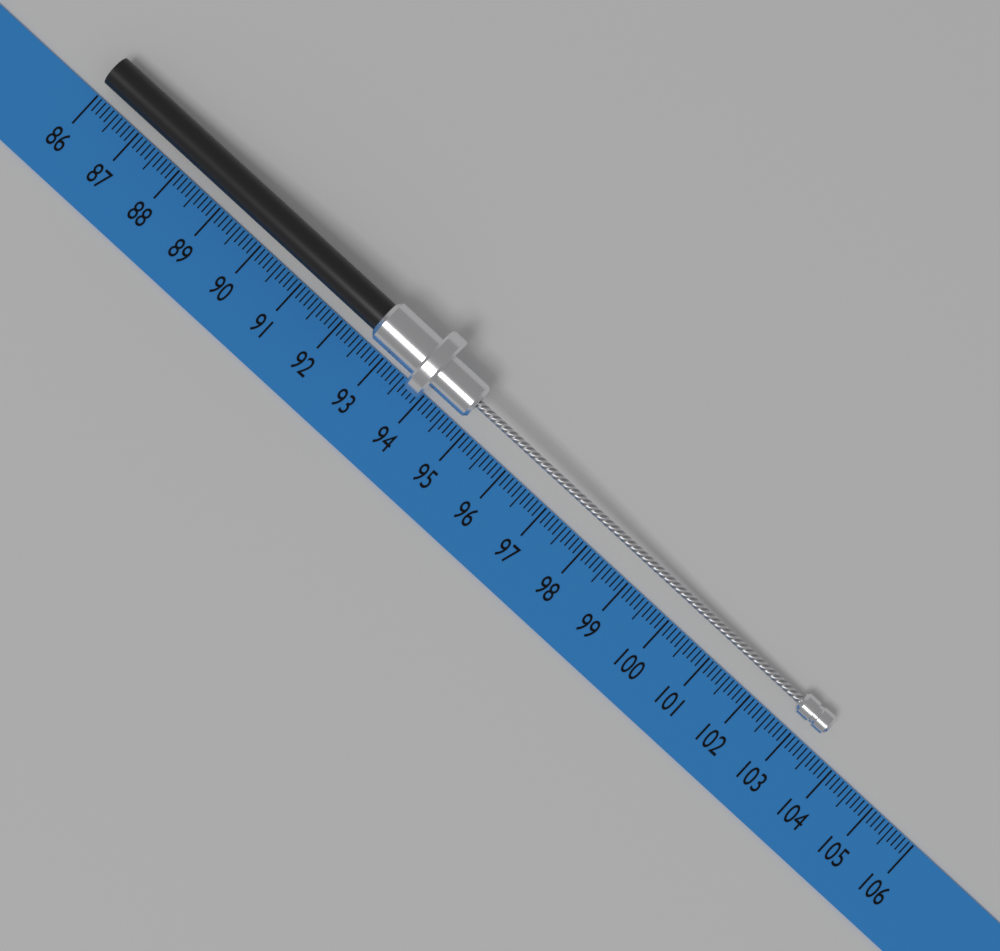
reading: 103.4 (no unit)
